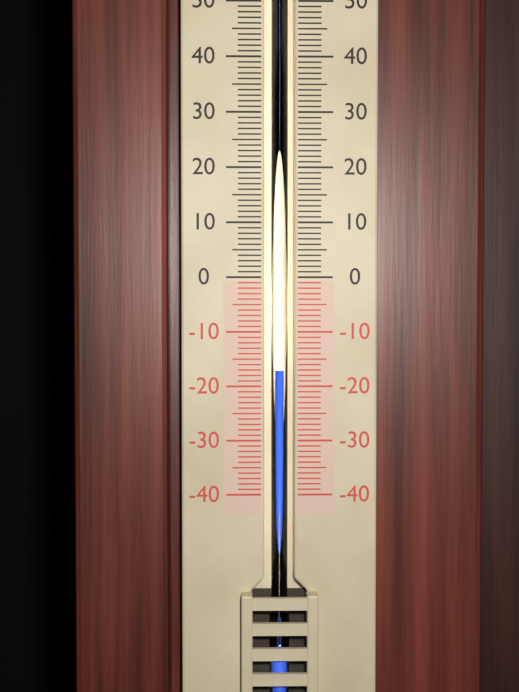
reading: -17 (no unit)
